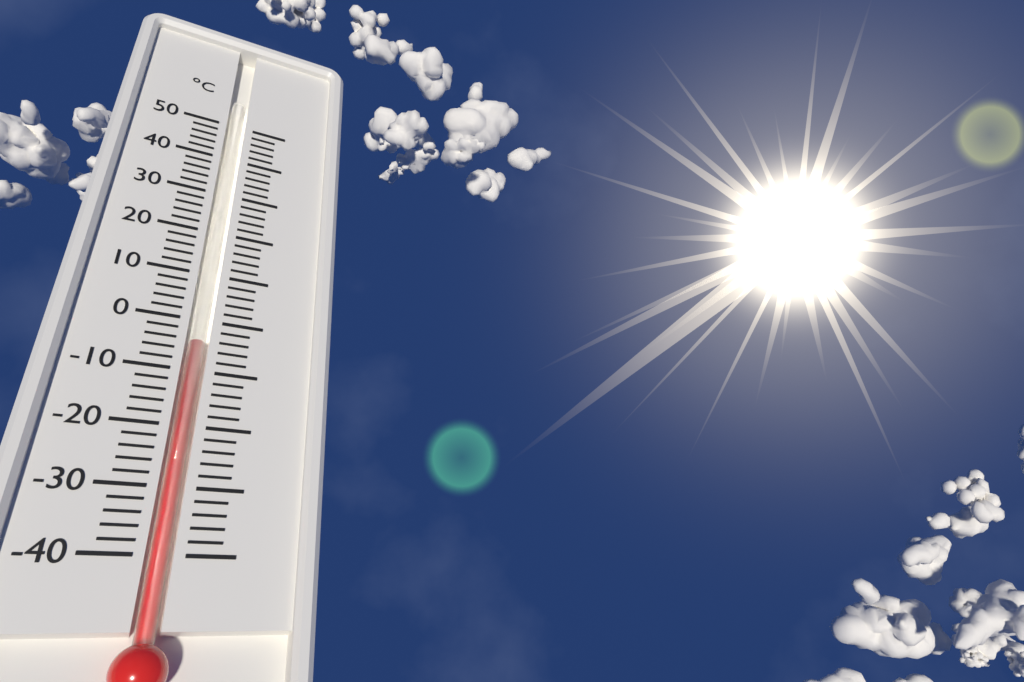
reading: -4 °C
